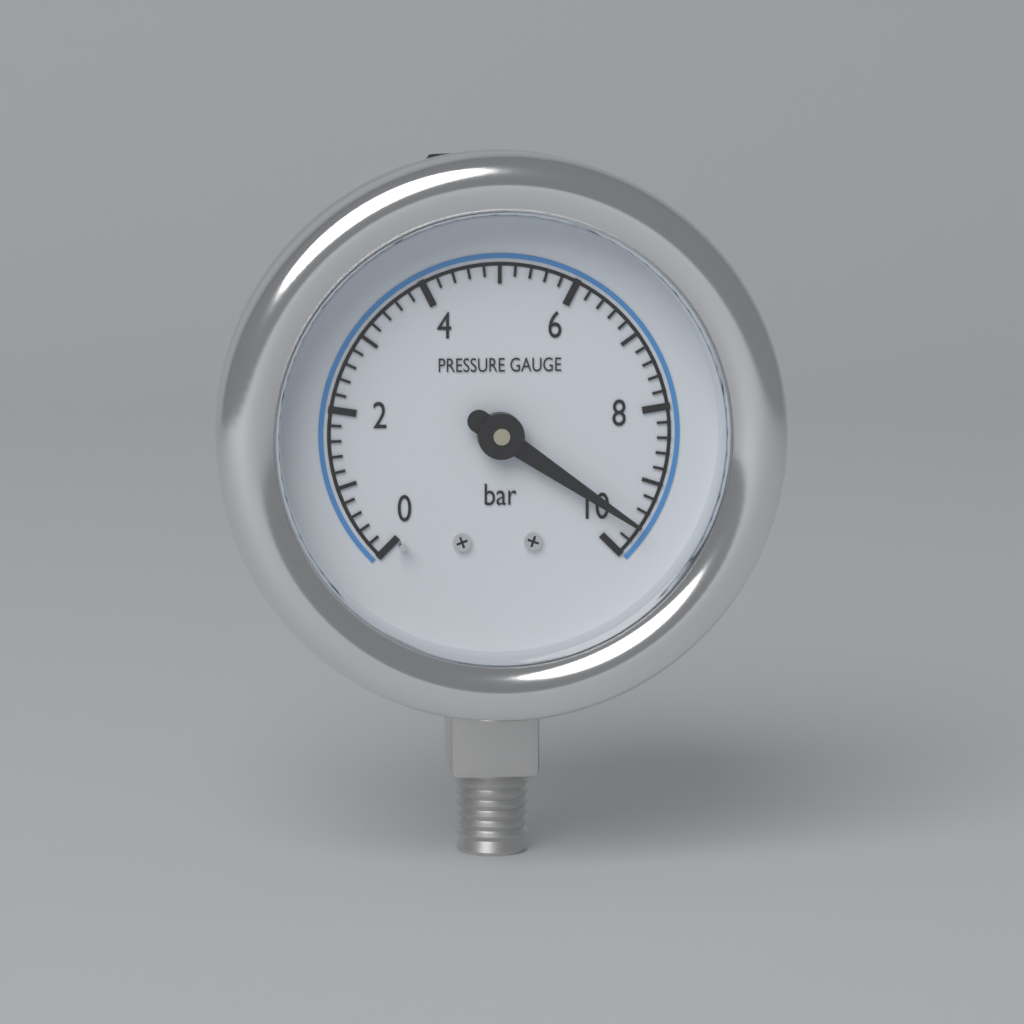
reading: 9.6 bar
